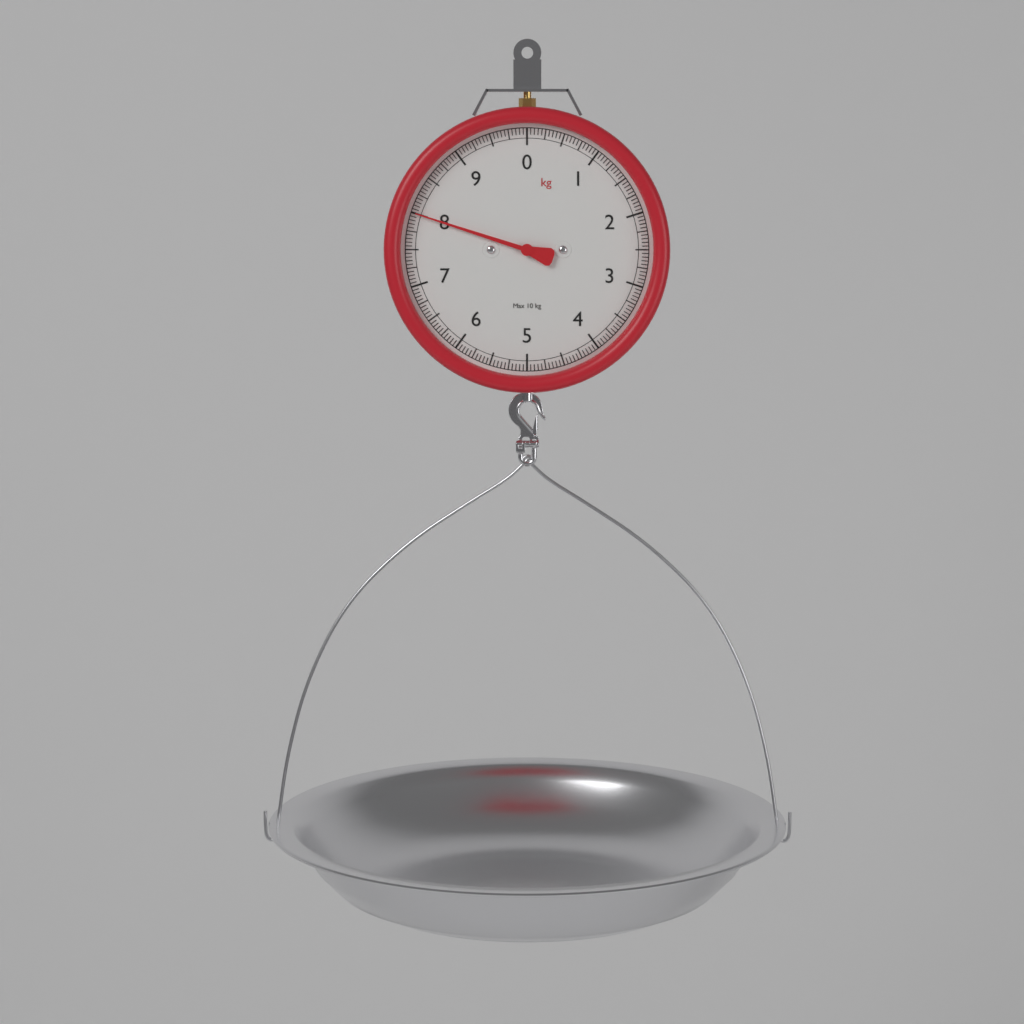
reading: 8.00 kg
